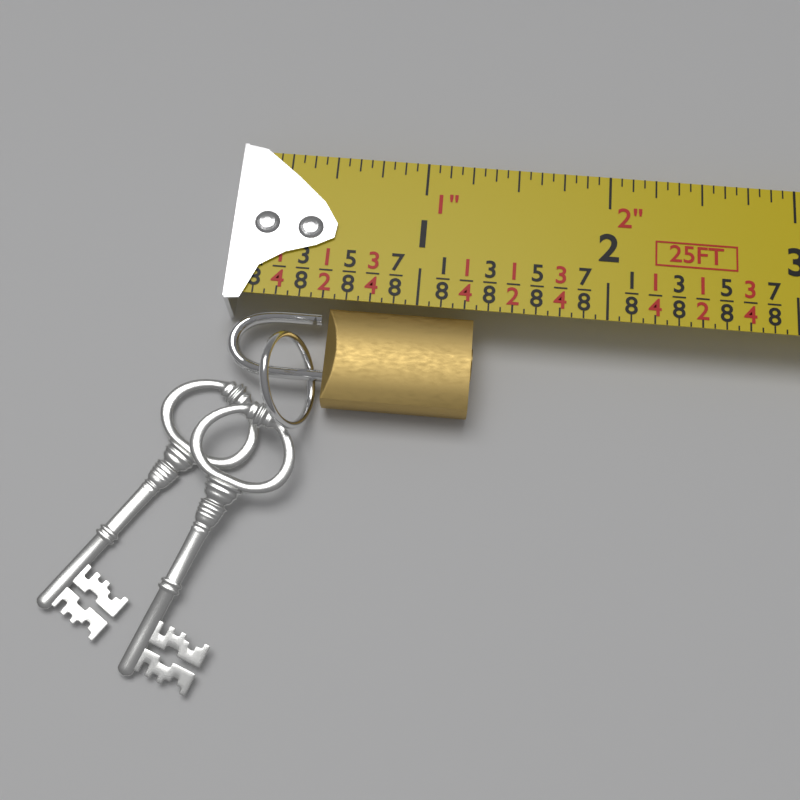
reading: 1.3125 in
